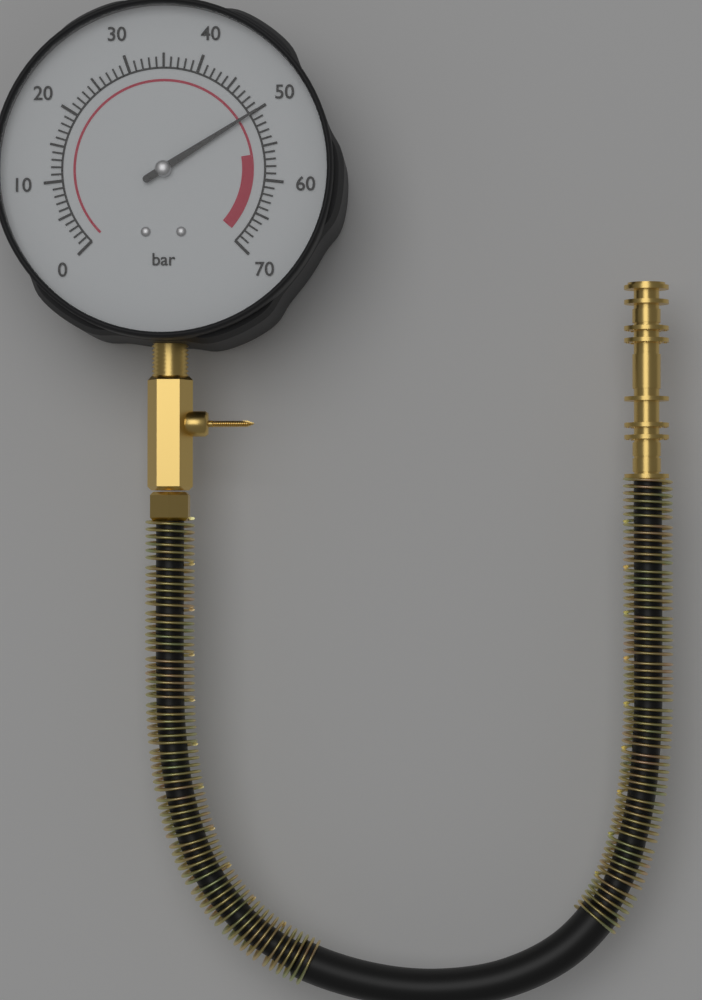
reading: 50 bar
